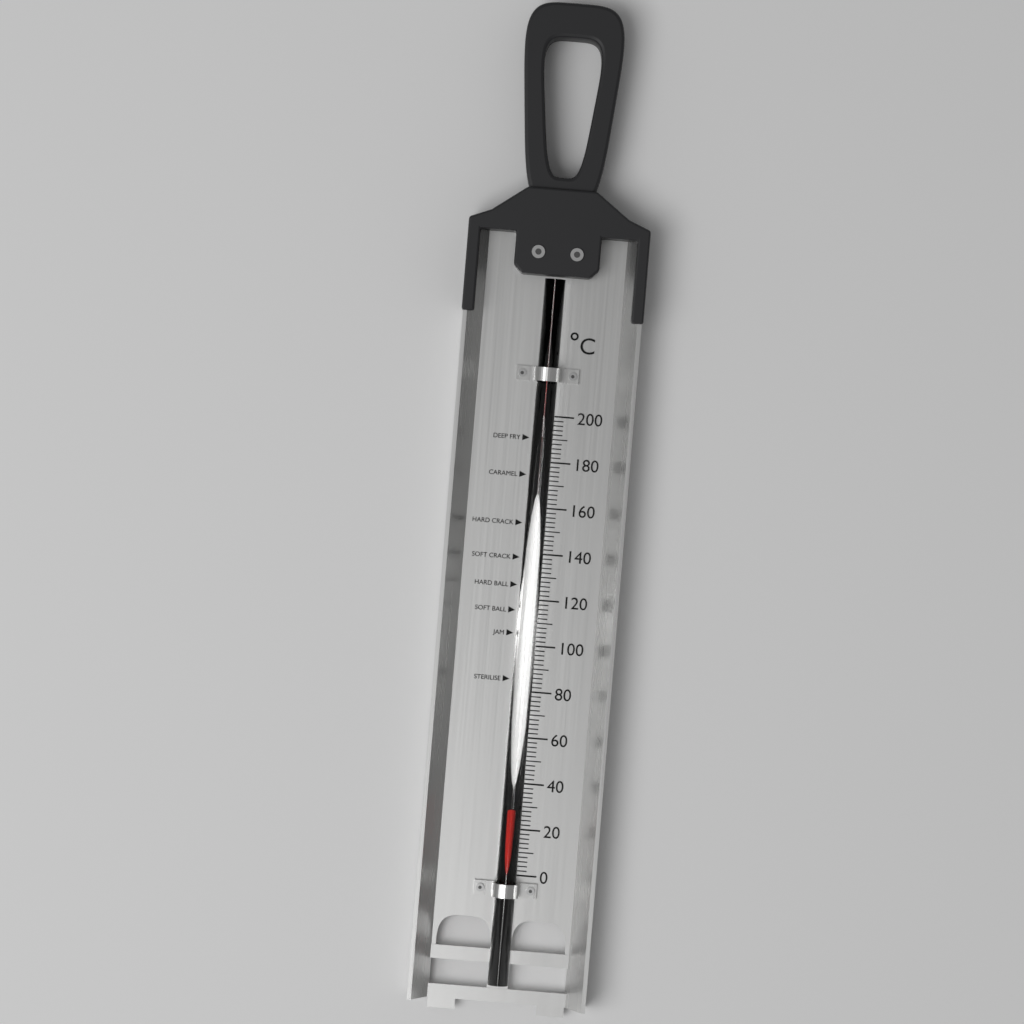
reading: 30 °C
